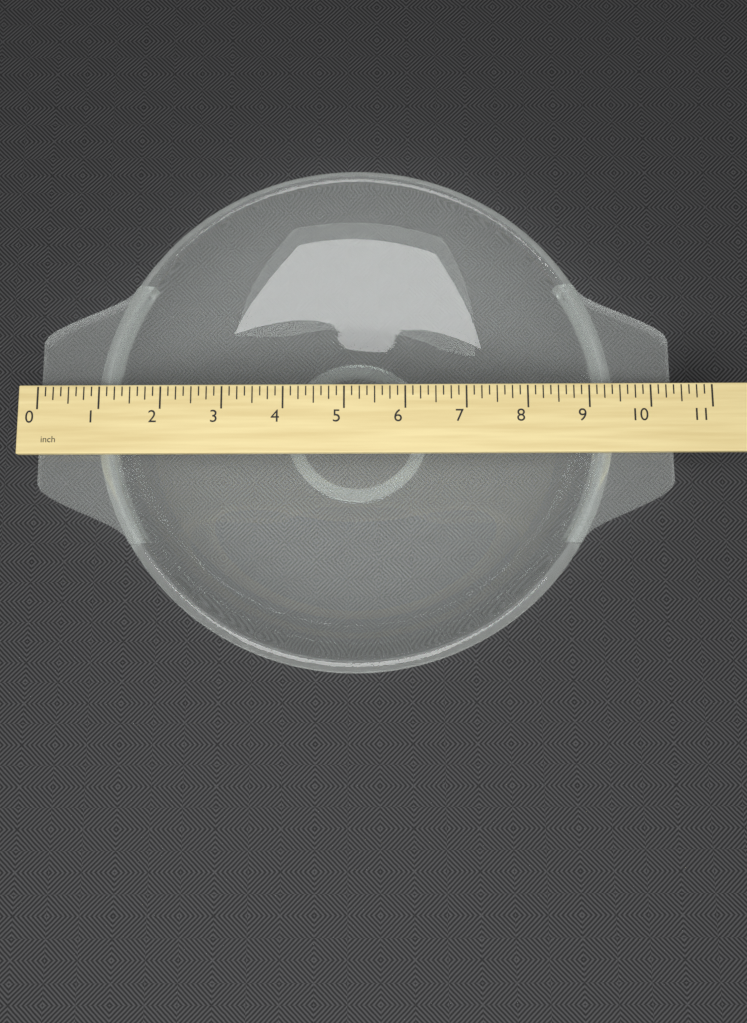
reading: 10.375 inch
